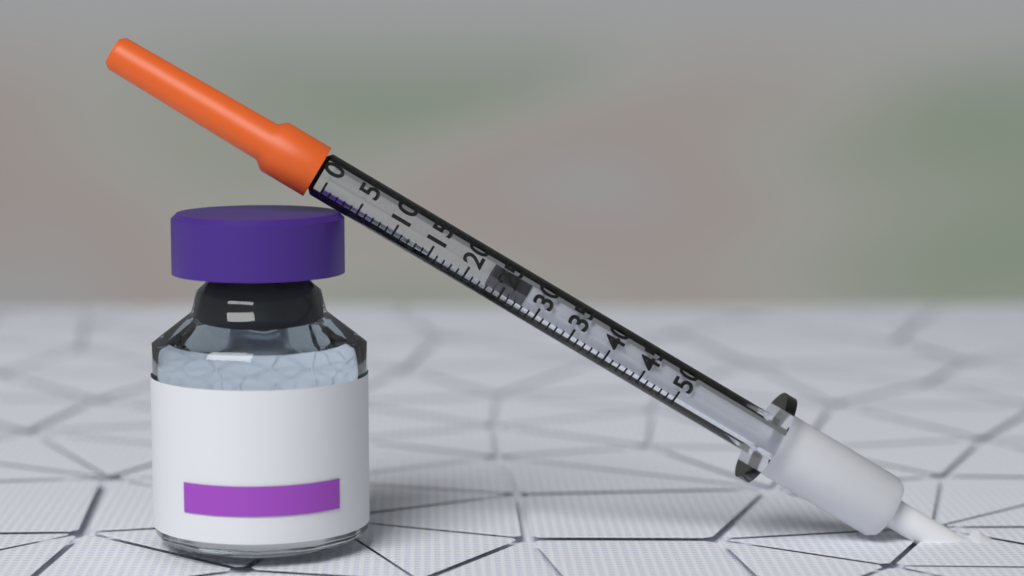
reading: 23 (no unit)
